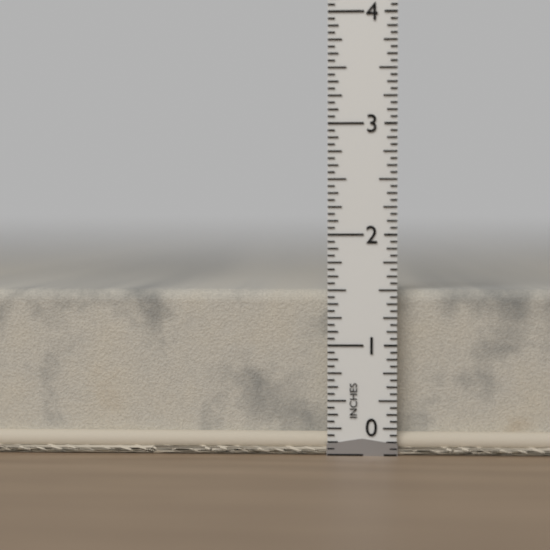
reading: 1.5000 in
